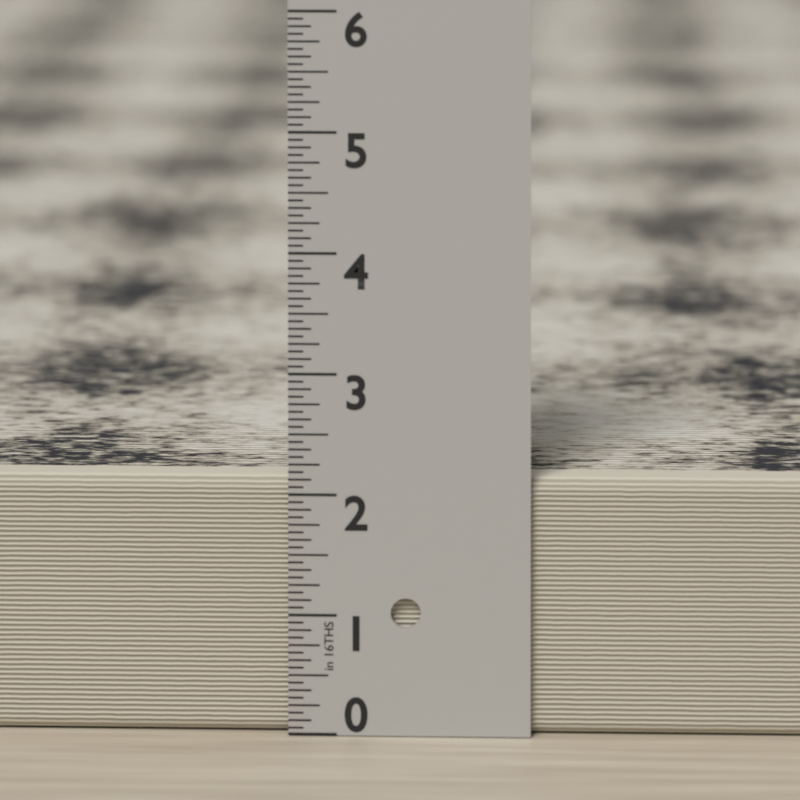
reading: 2.1250 in
